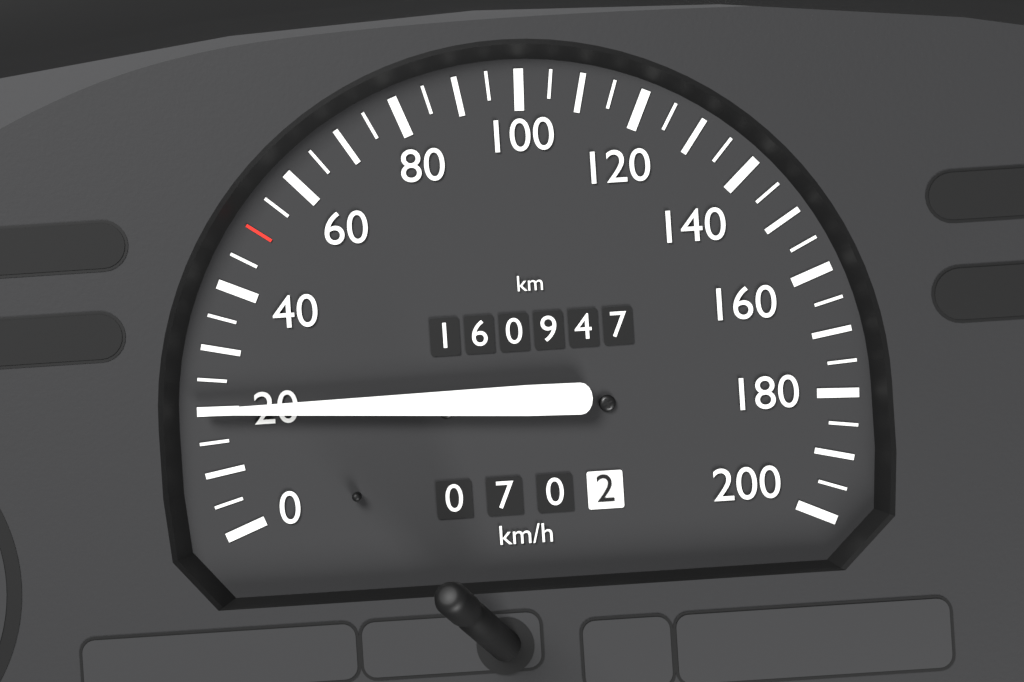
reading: 20 km/h
